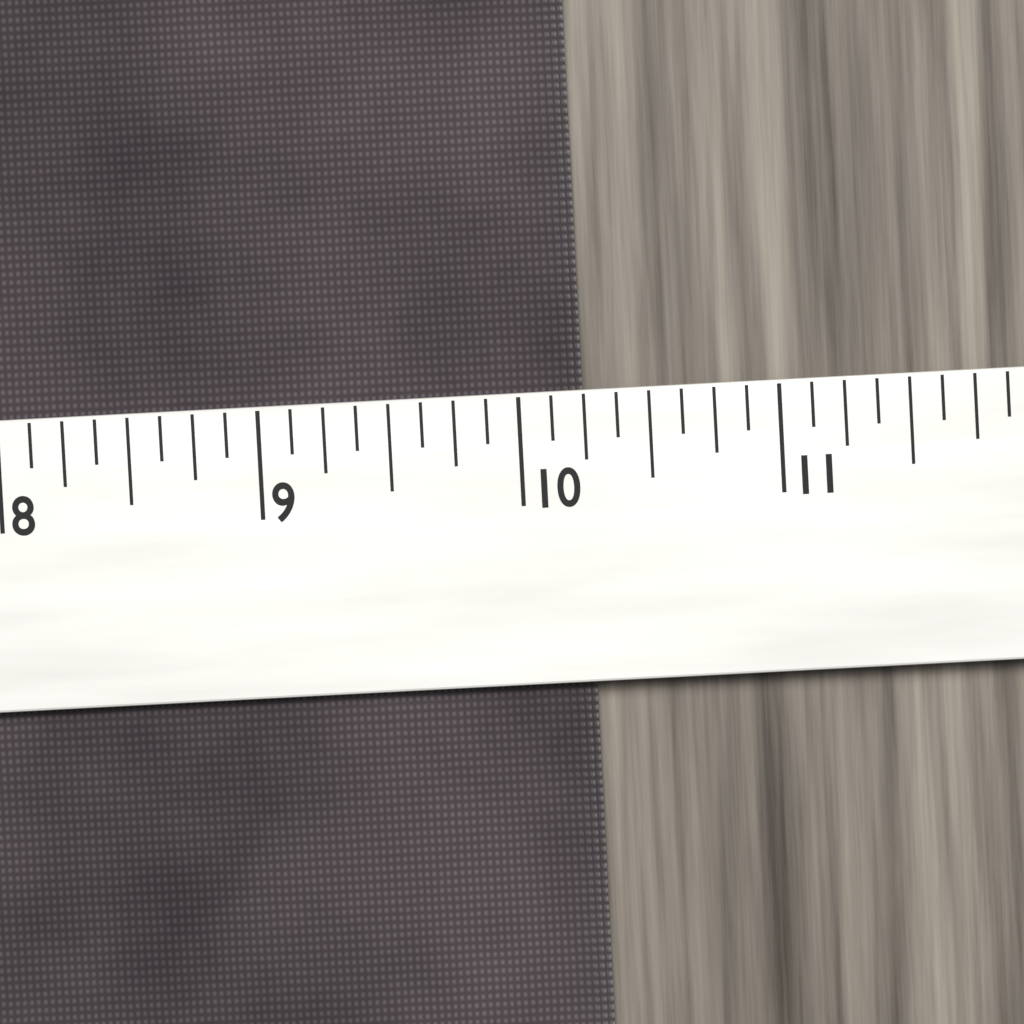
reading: 10.250 (no unit)
